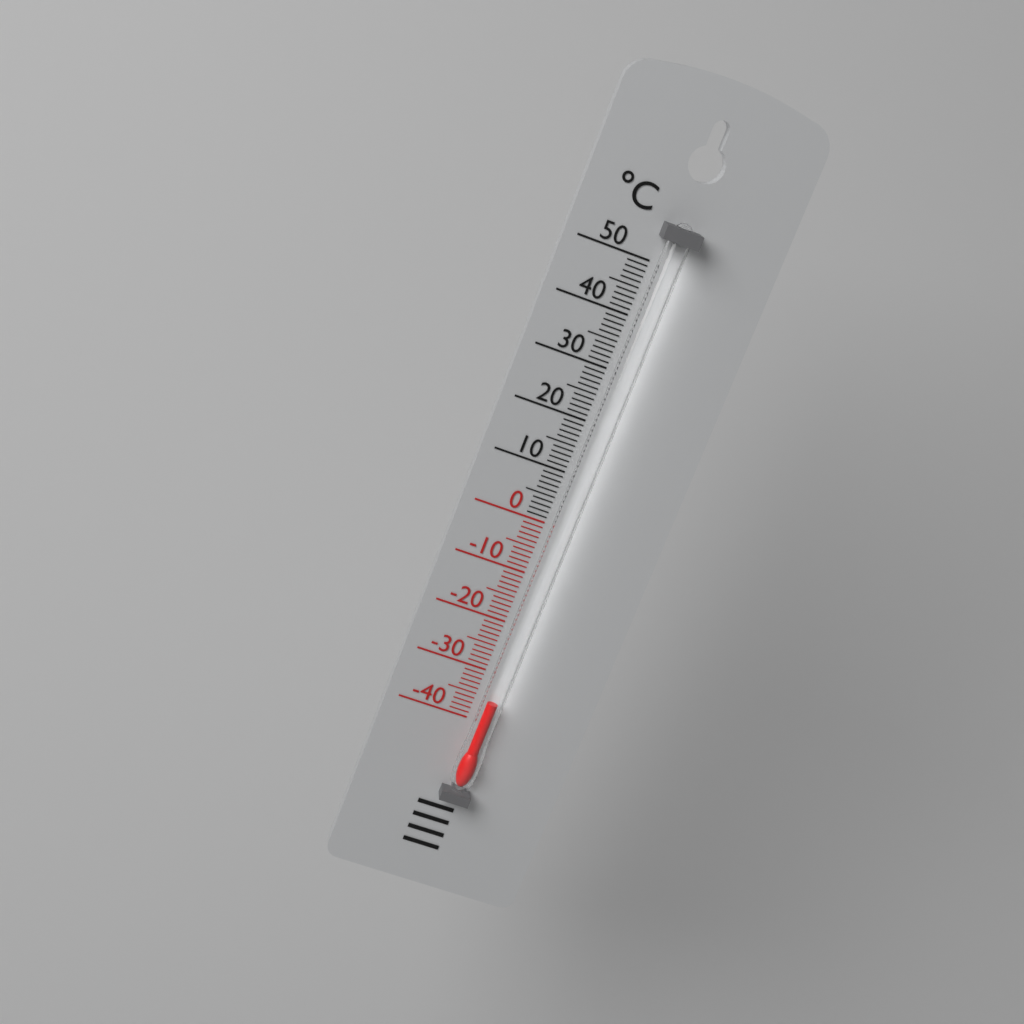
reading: -35 °C
